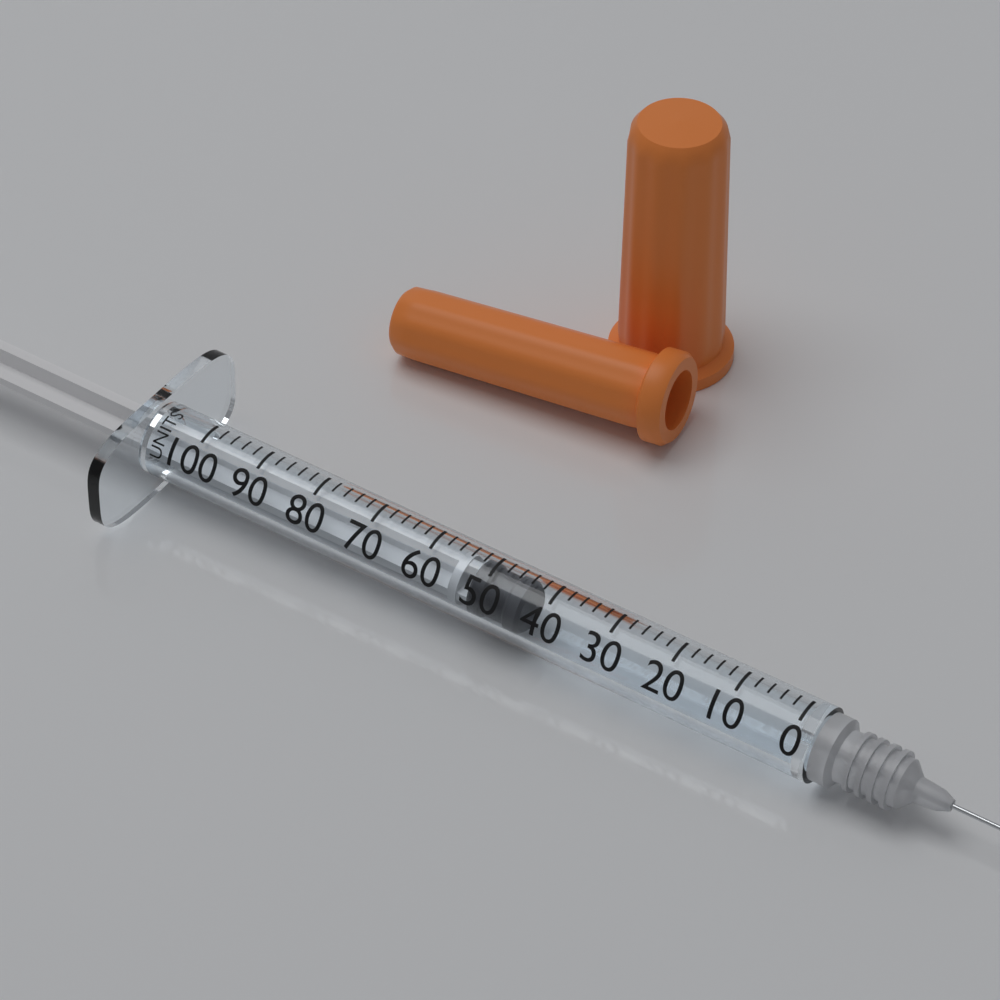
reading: 44 units
